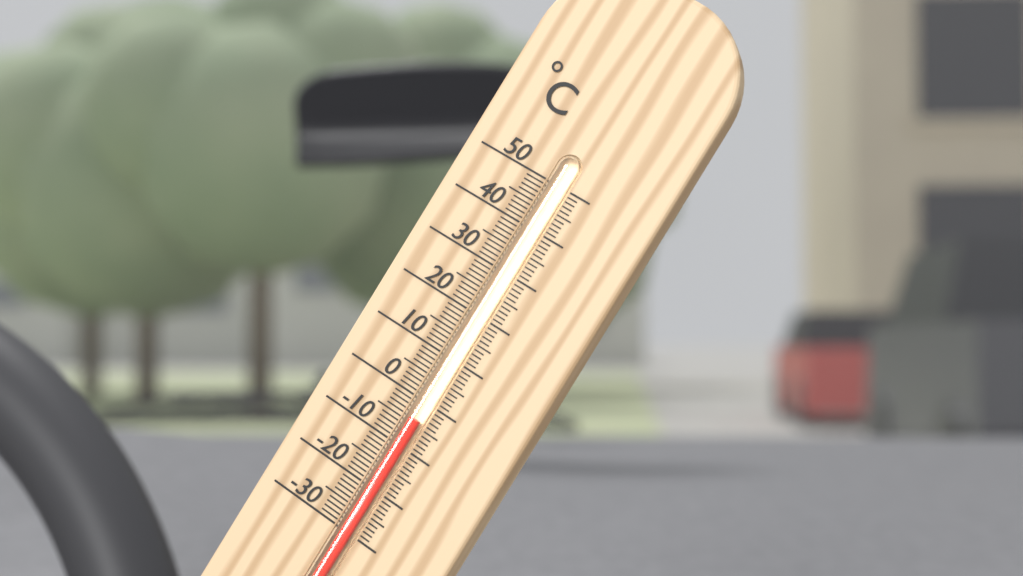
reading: -4 °C
